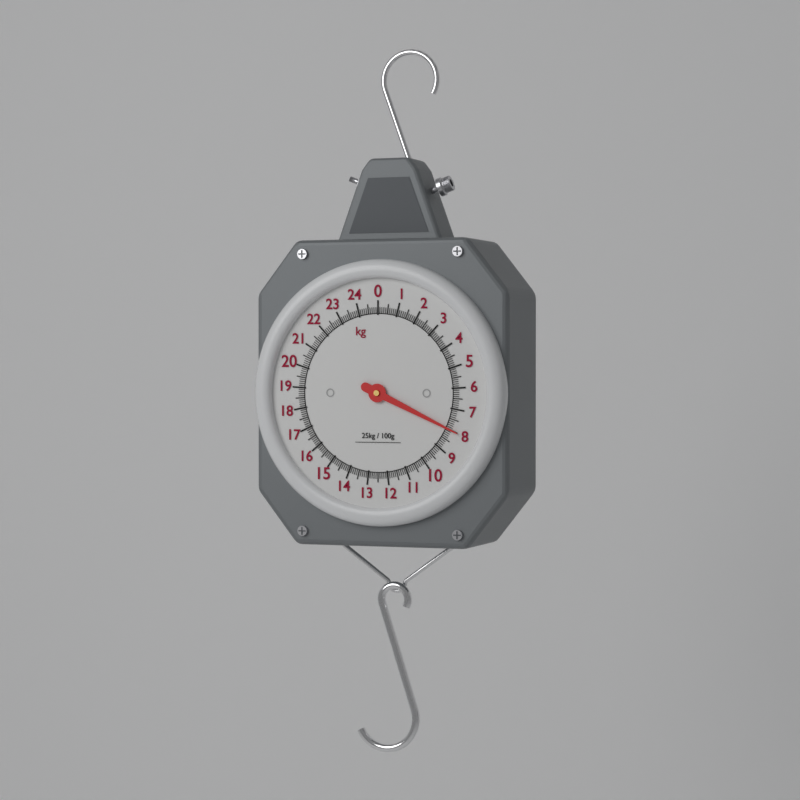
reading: 8.0 kg
